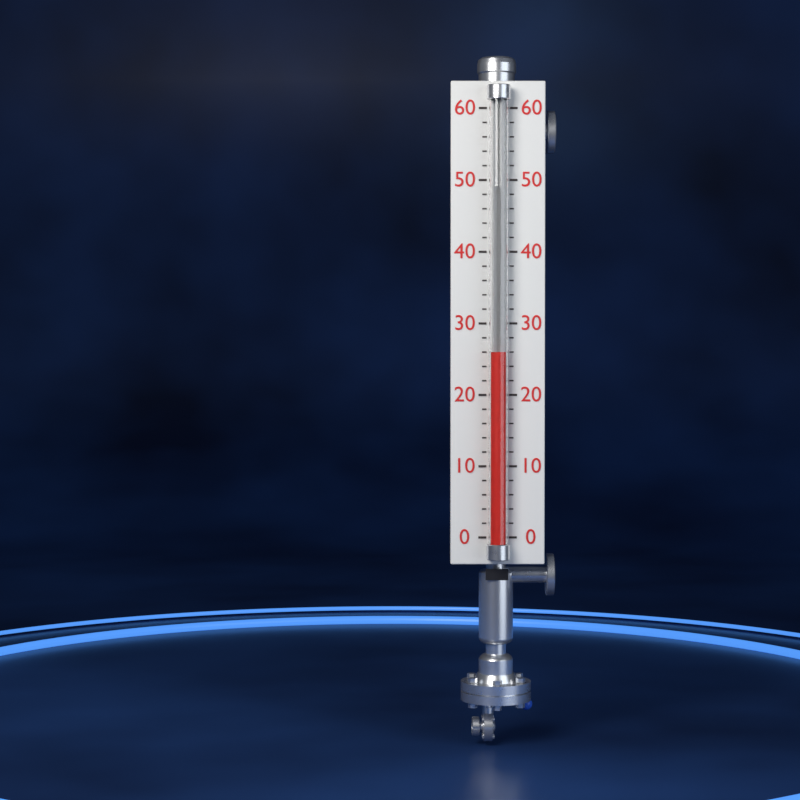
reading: 26 (no unit)
